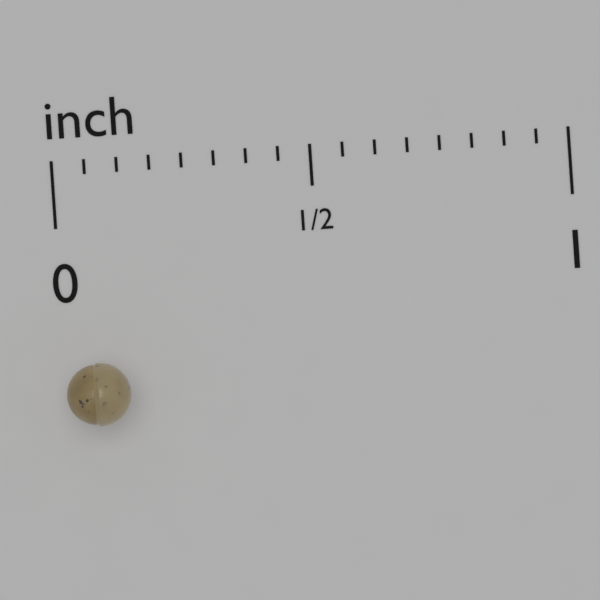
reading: 0.1250 inch
